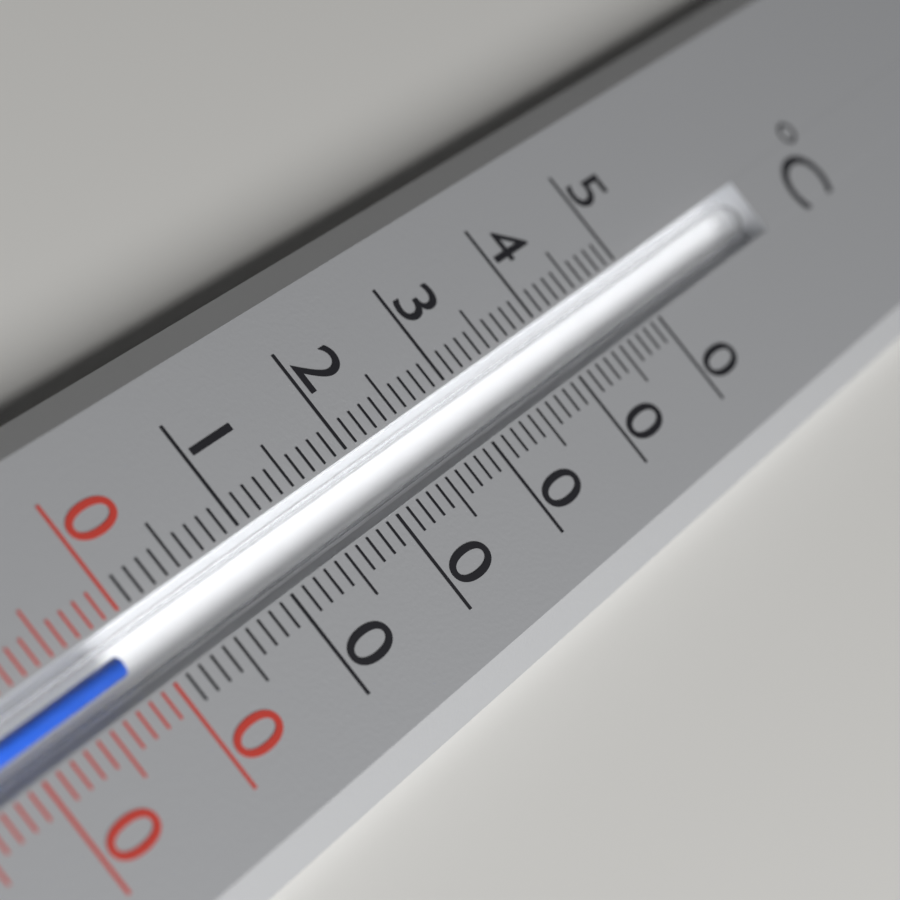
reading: -2 °C
